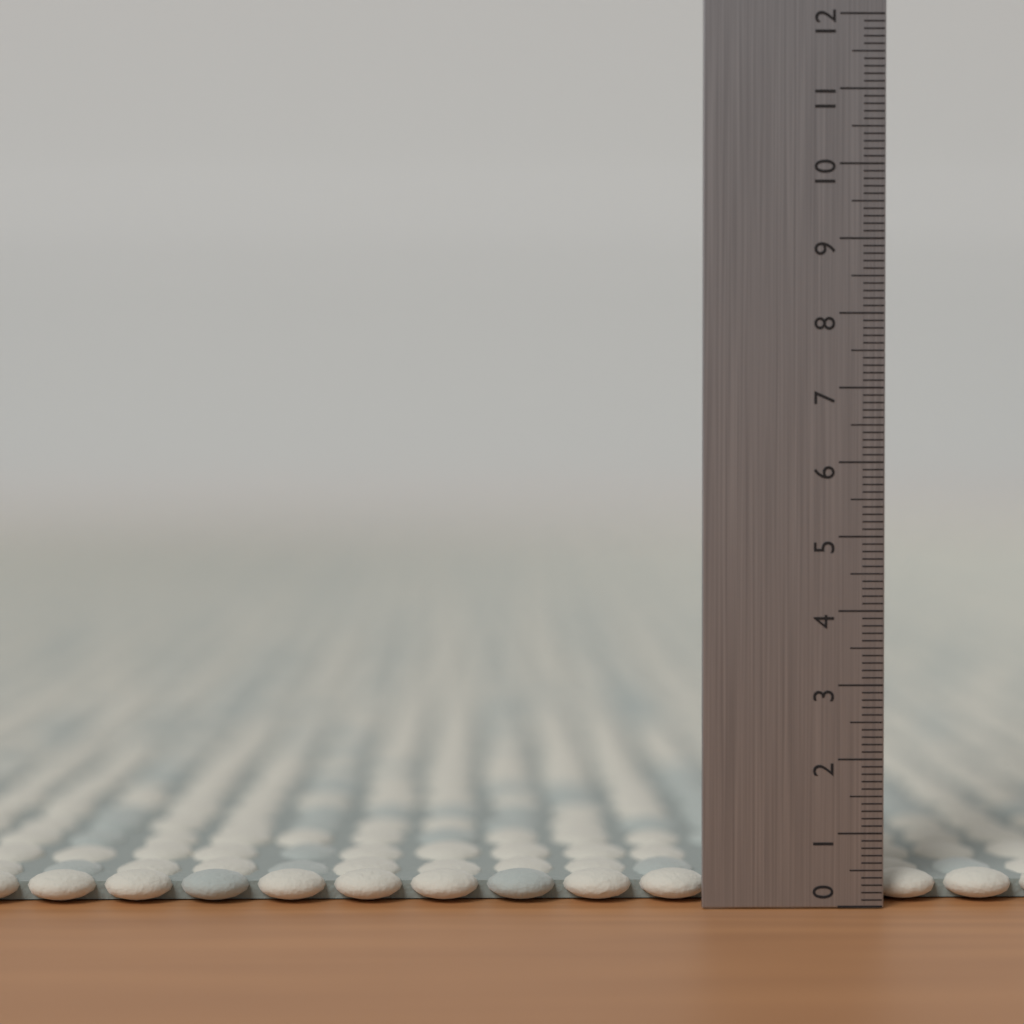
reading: 0.4 (no unit)
